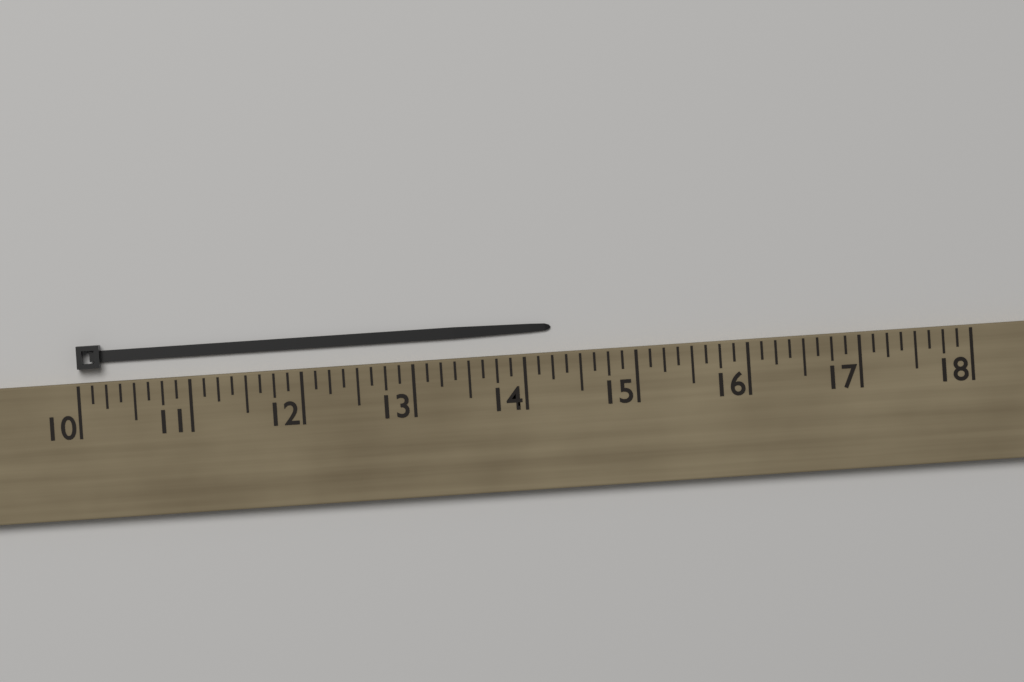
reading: 14.250 (no unit)
